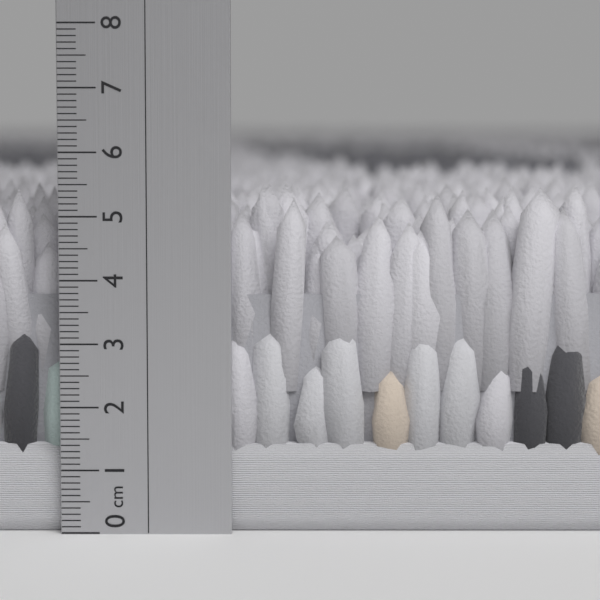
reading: 5.5 cm
